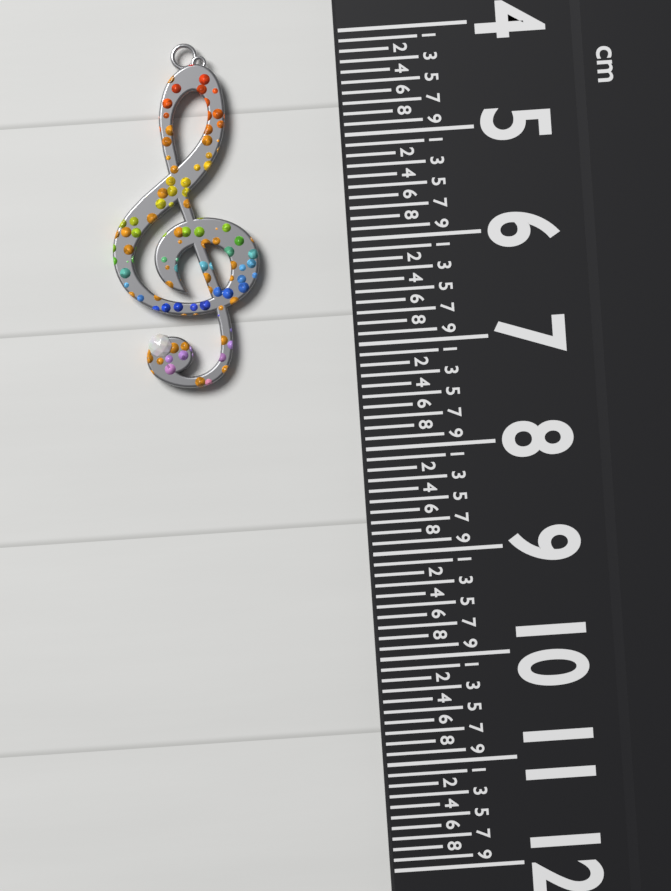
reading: 7.3 cm
